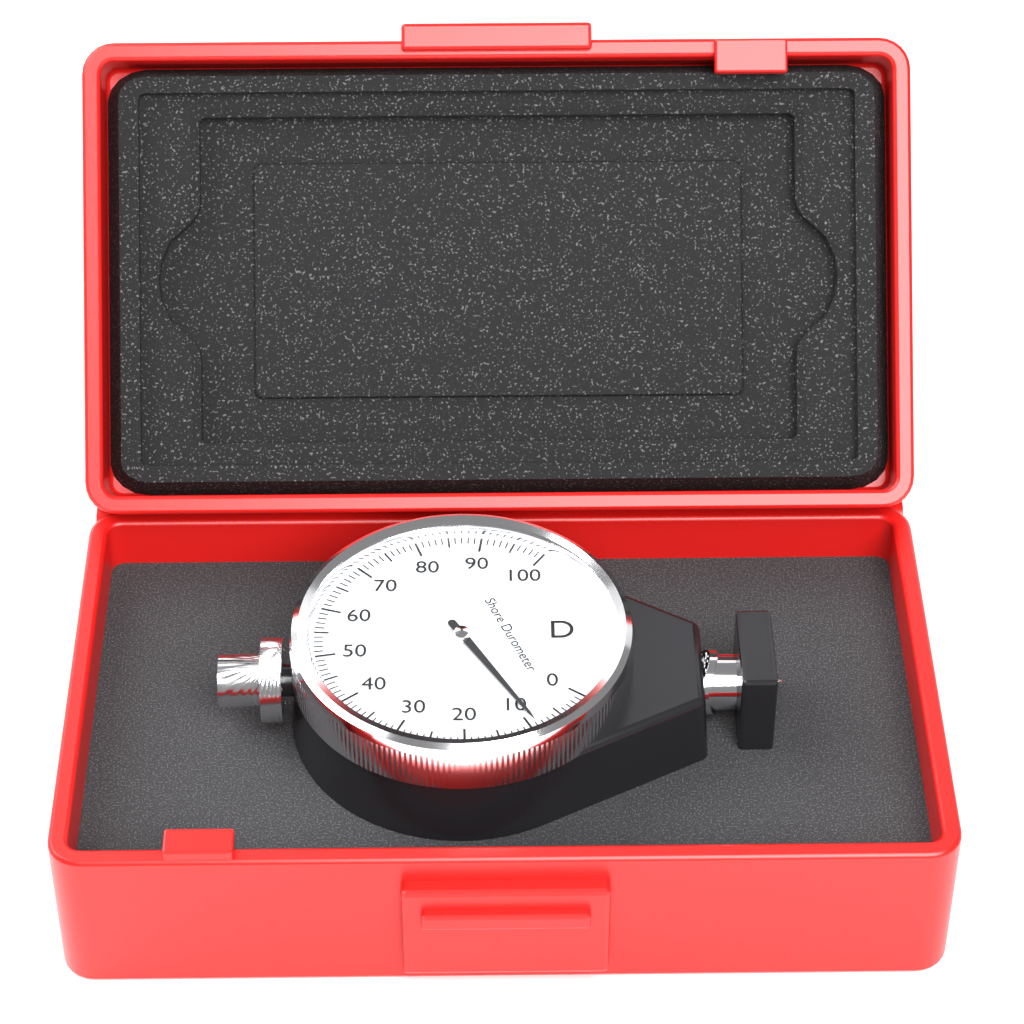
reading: 9 Shore D
